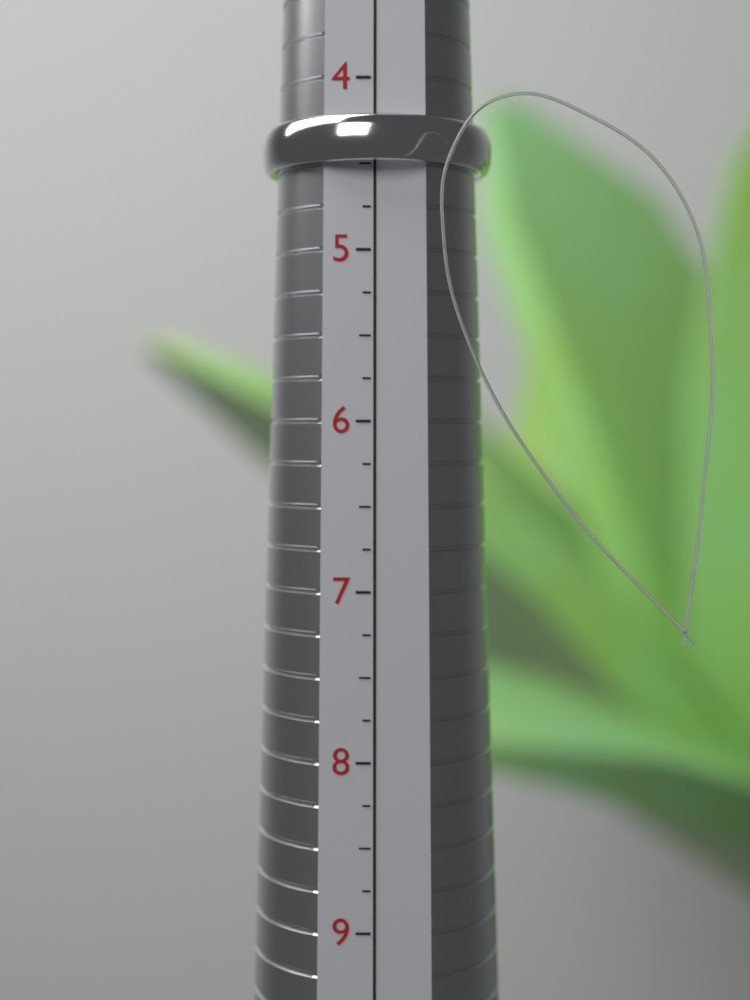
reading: 4.50 (no unit)
